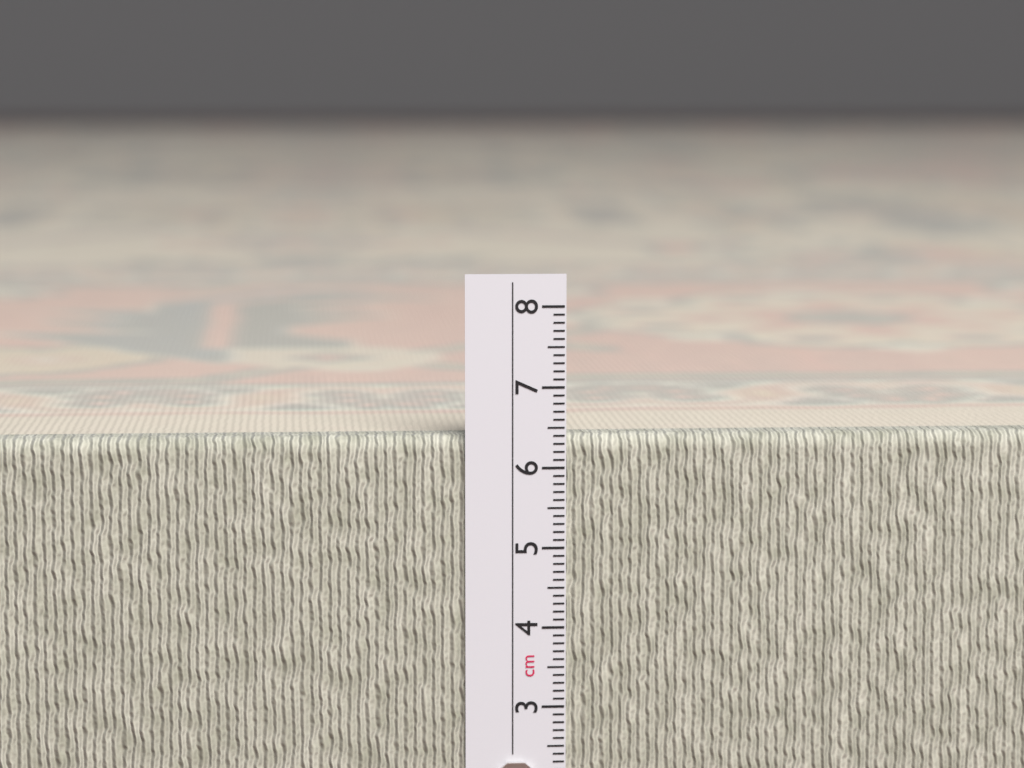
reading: 6.4 cm
